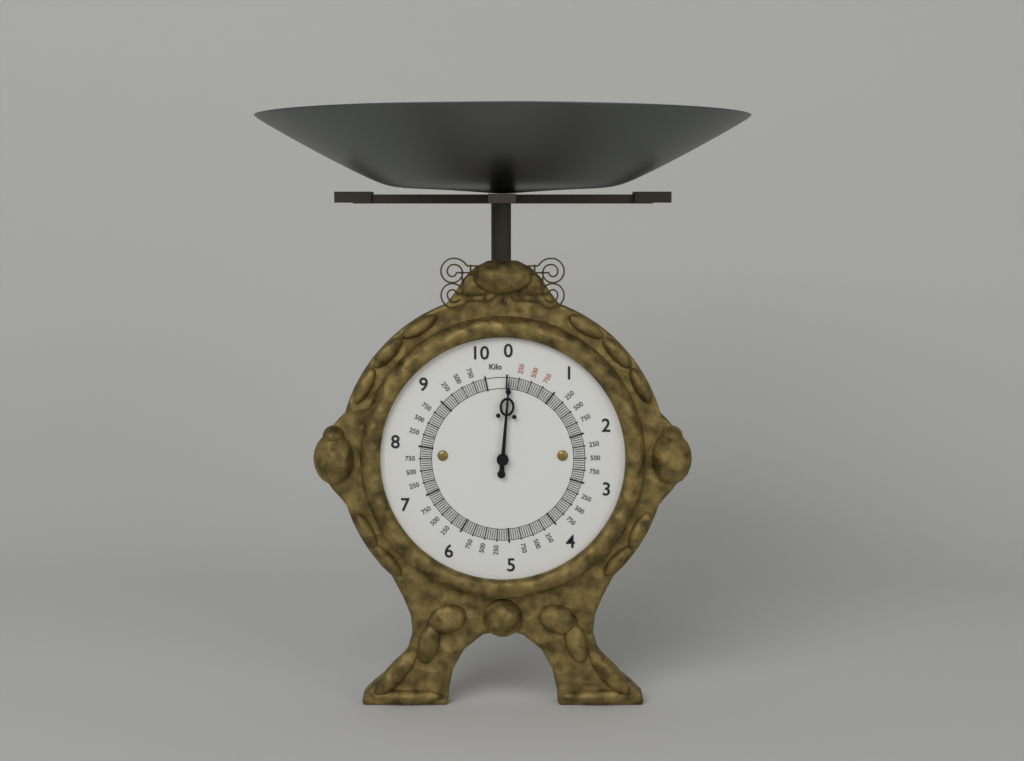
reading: 0.05 kg
